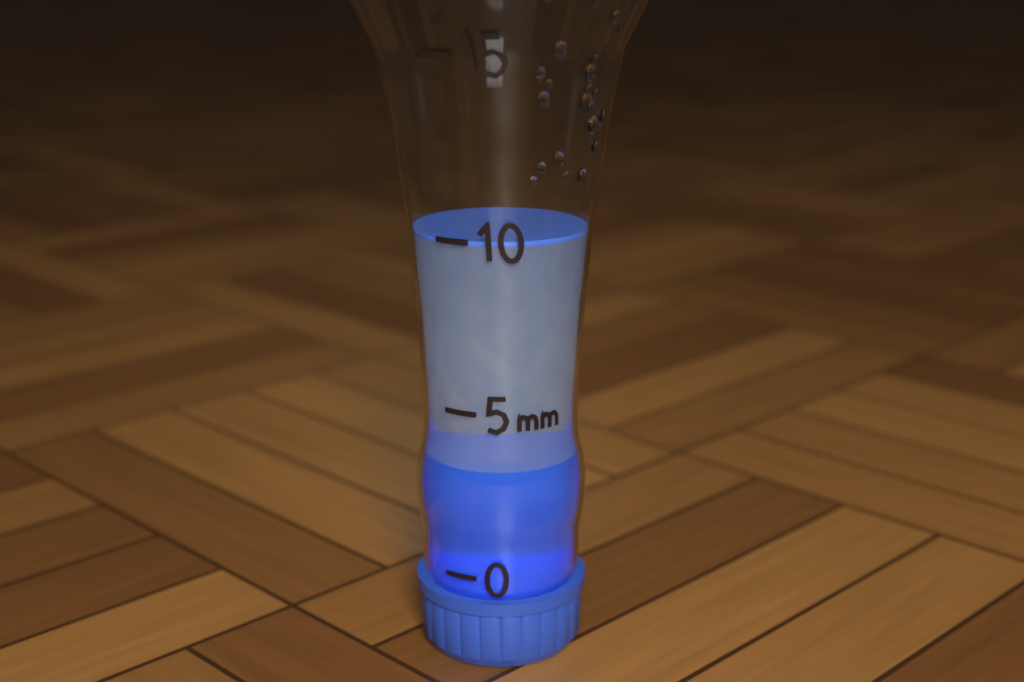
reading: 10 mm
